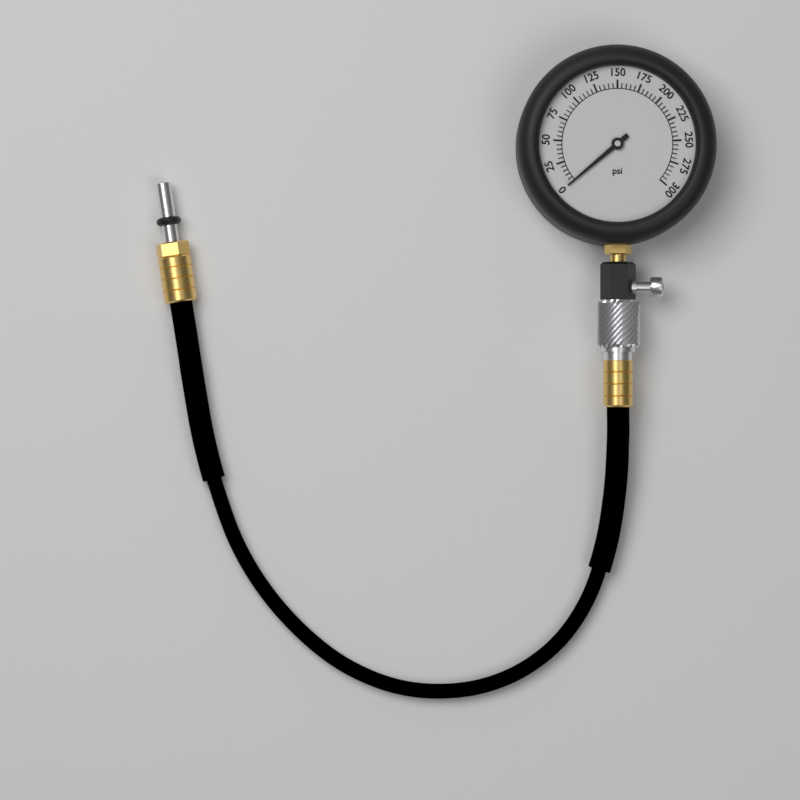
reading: 0 psi
